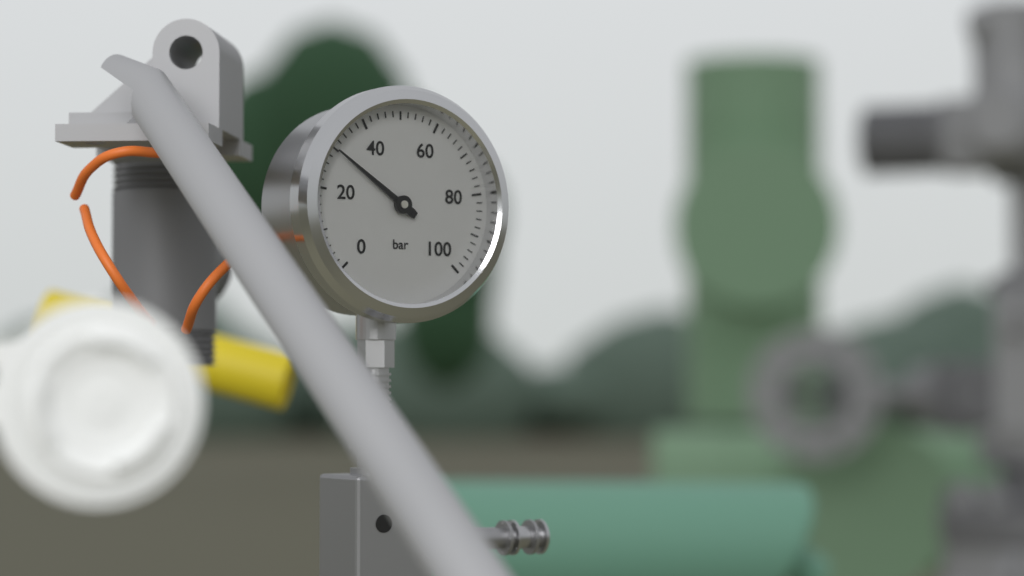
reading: 30 bar
